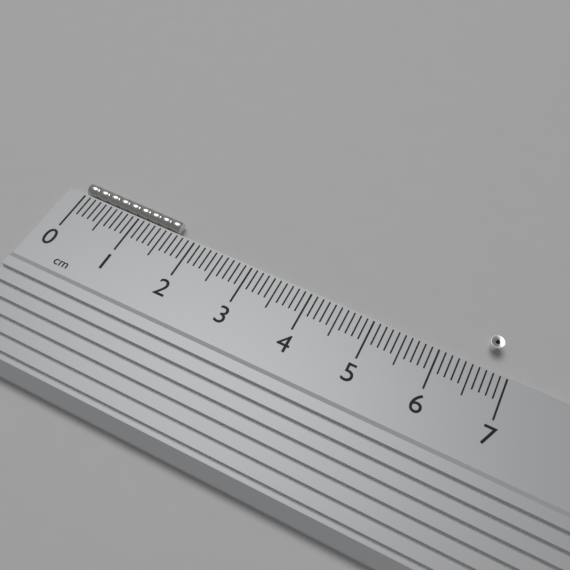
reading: 1.7 cm
